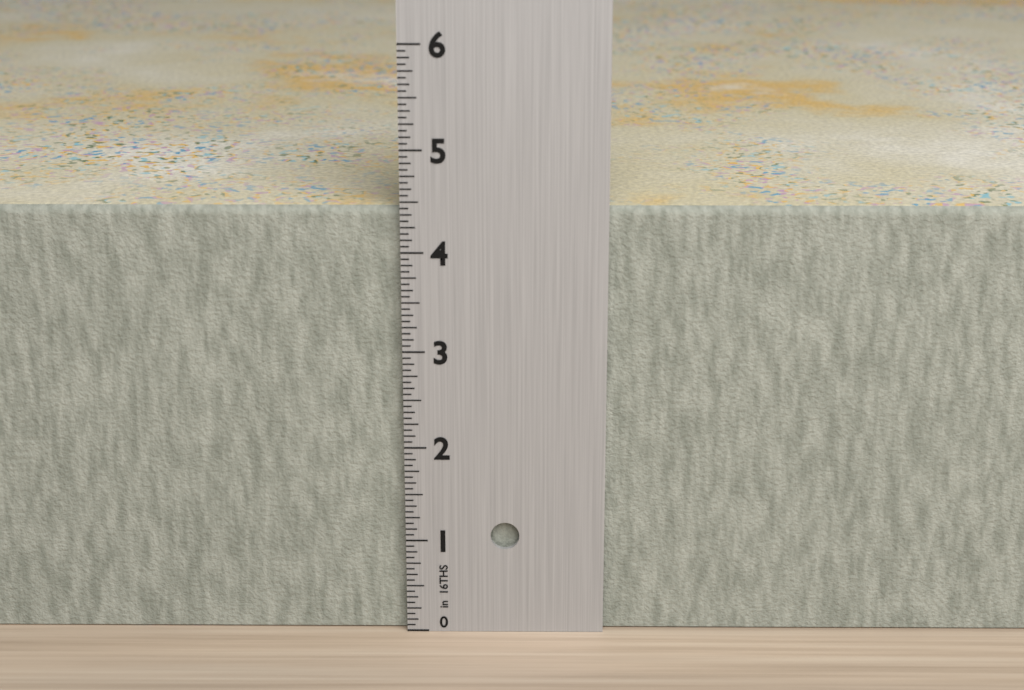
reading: 4.4375 in
